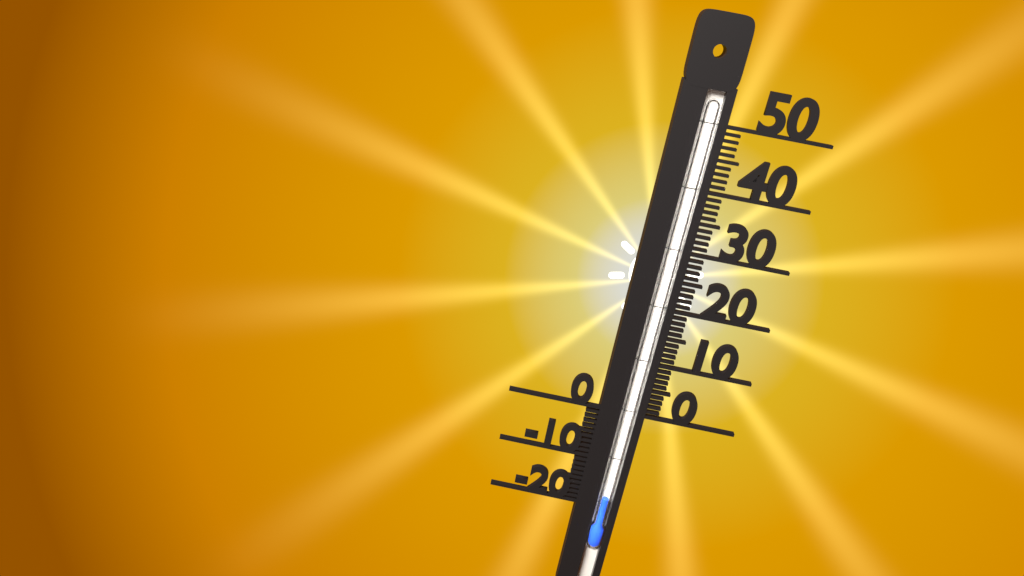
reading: -18 (no unit)
